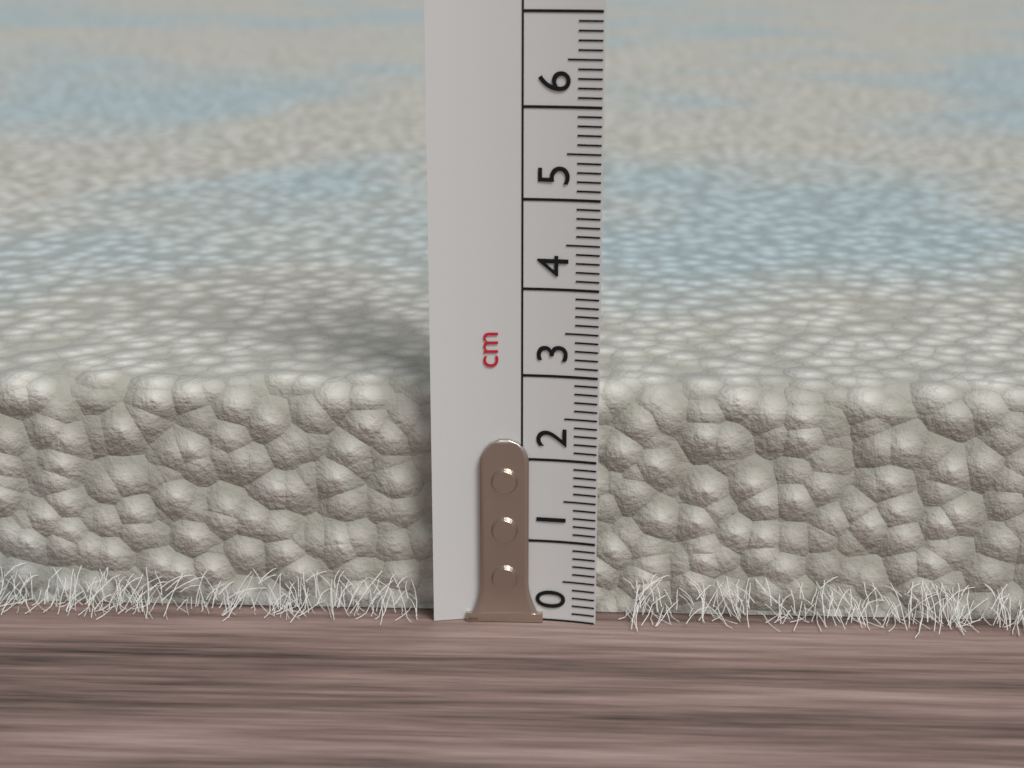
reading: 2.8 cm
